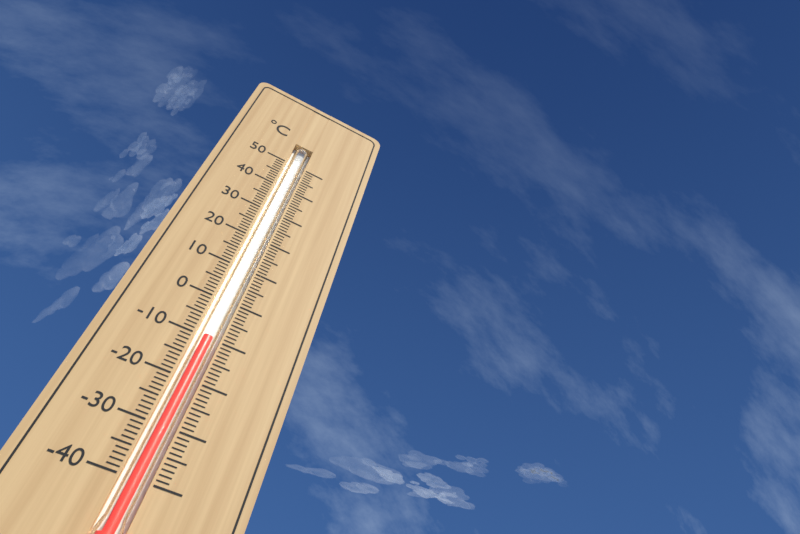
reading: -10 °C
